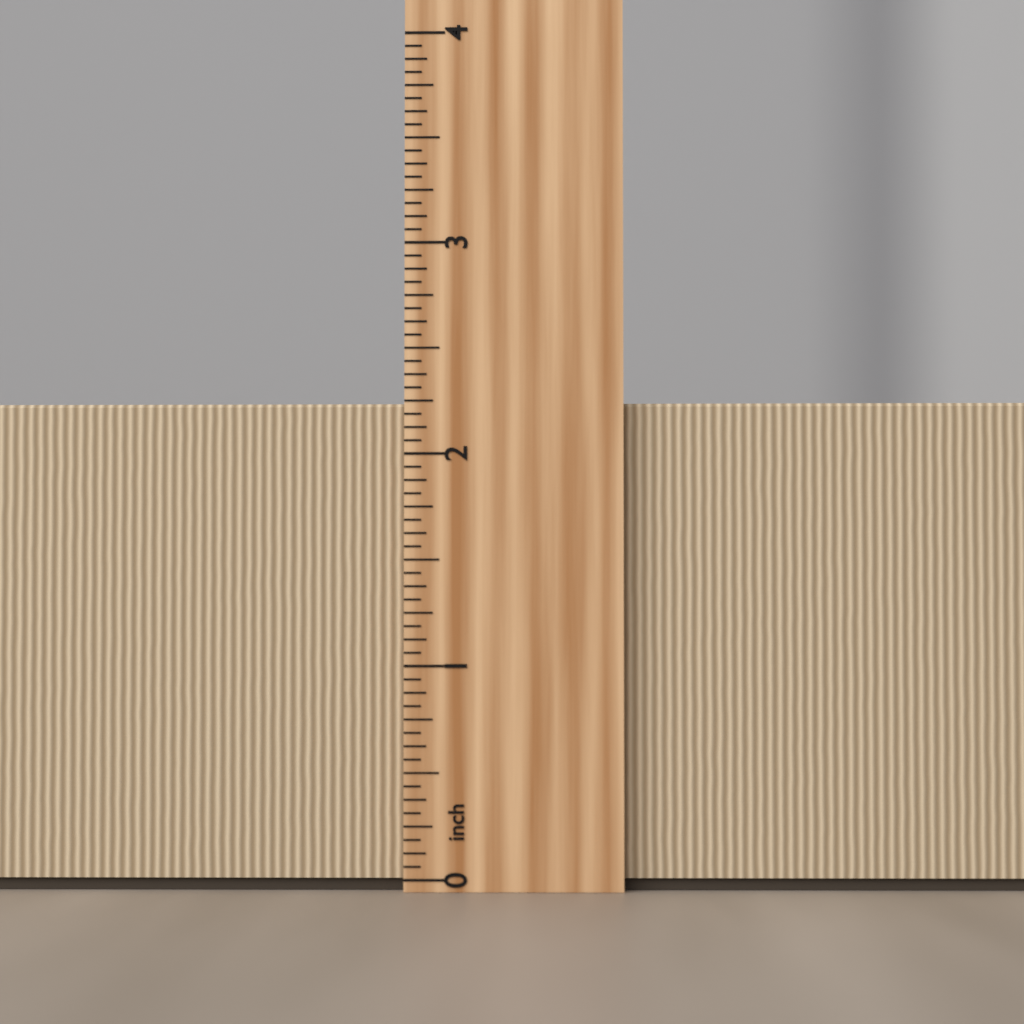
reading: 2.2500 inch
